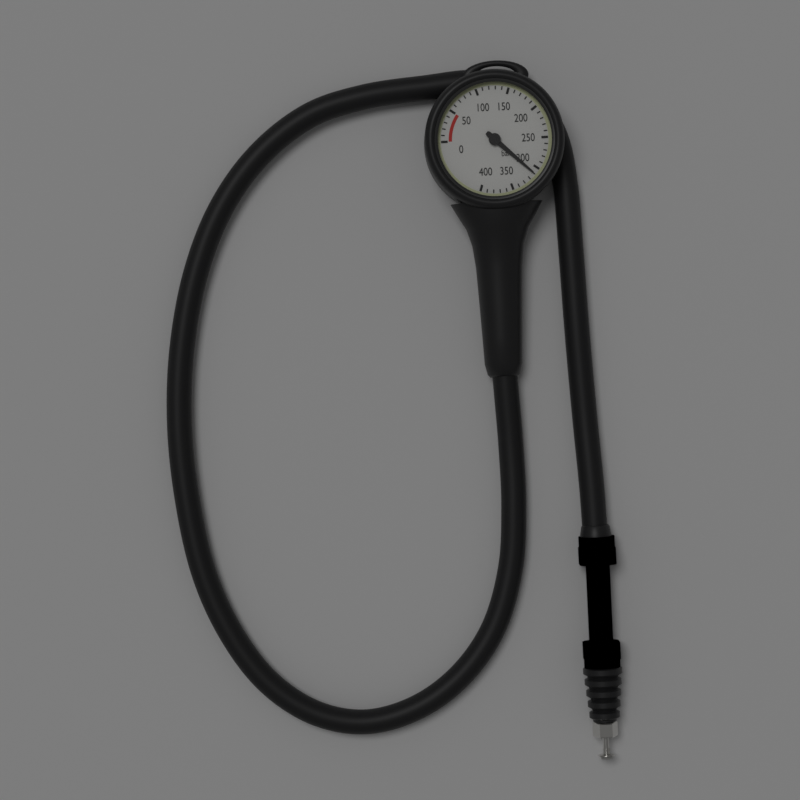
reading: 310 bar
